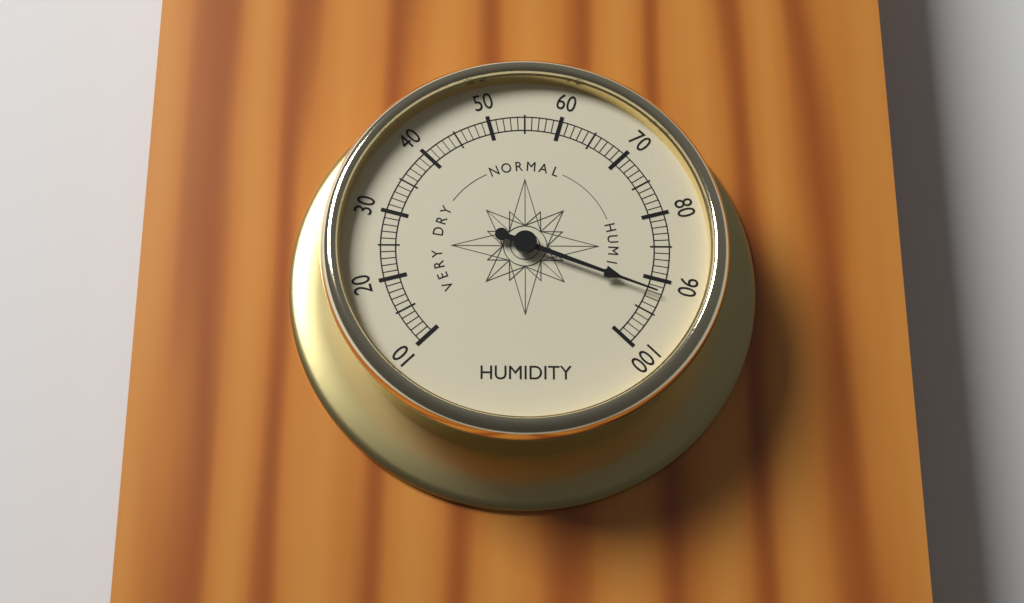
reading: 92 (no unit)
